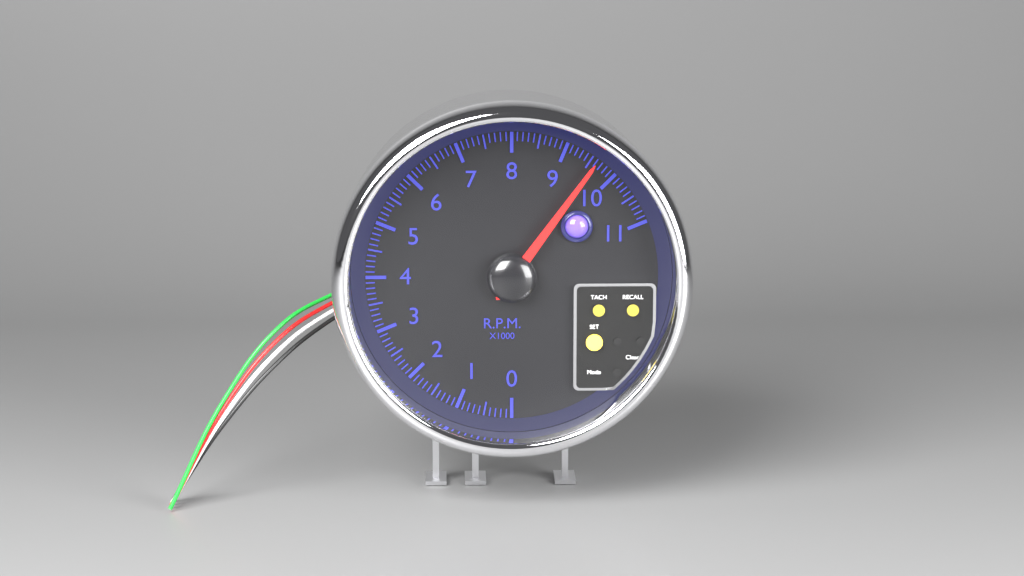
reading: 9.6 rpm x1000
